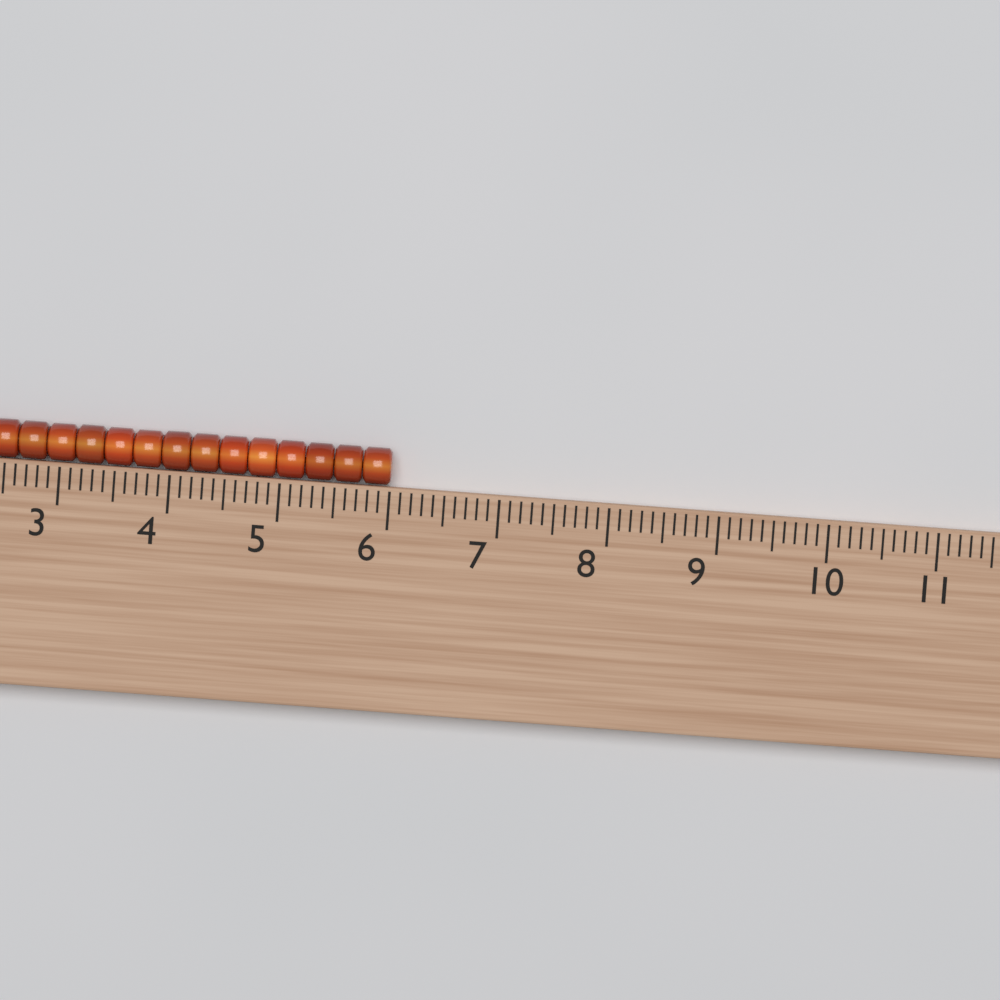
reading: 6.0 (no unit)
